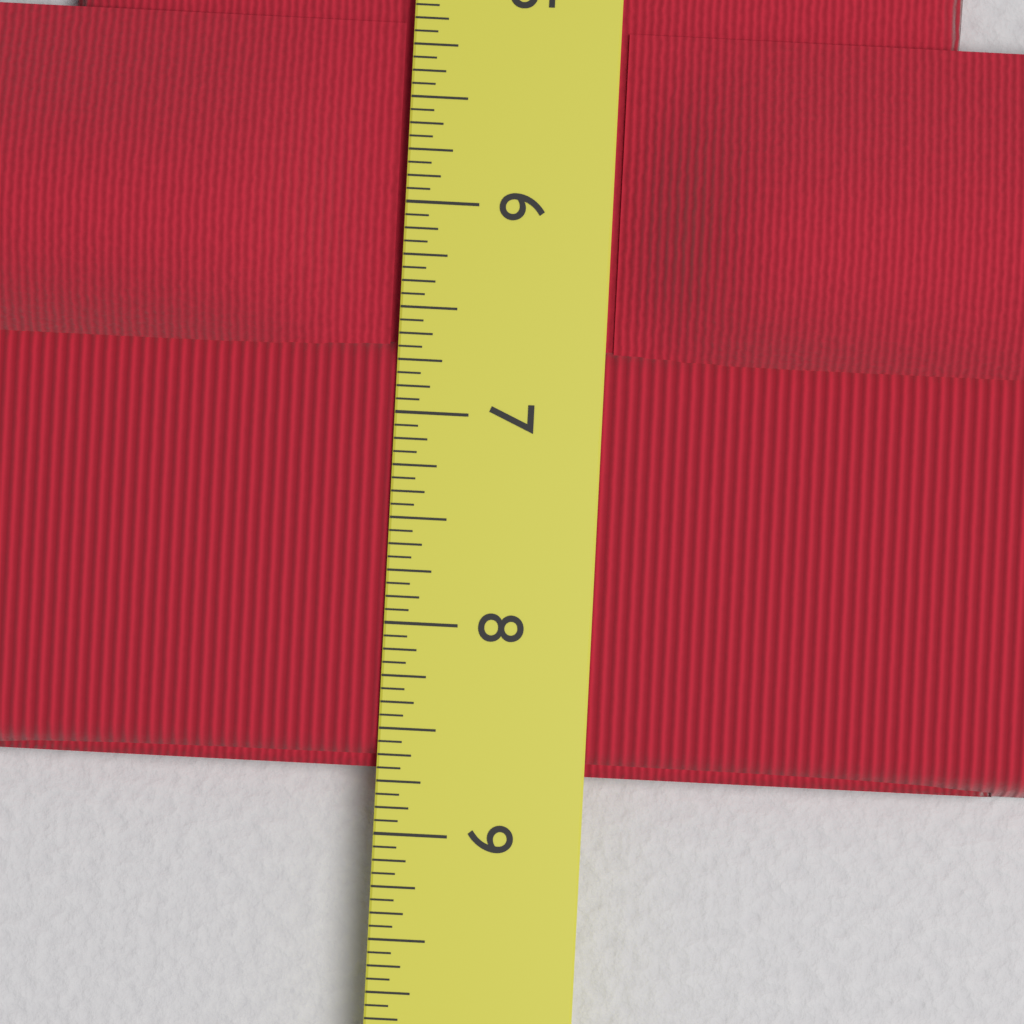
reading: 8.6875 in
